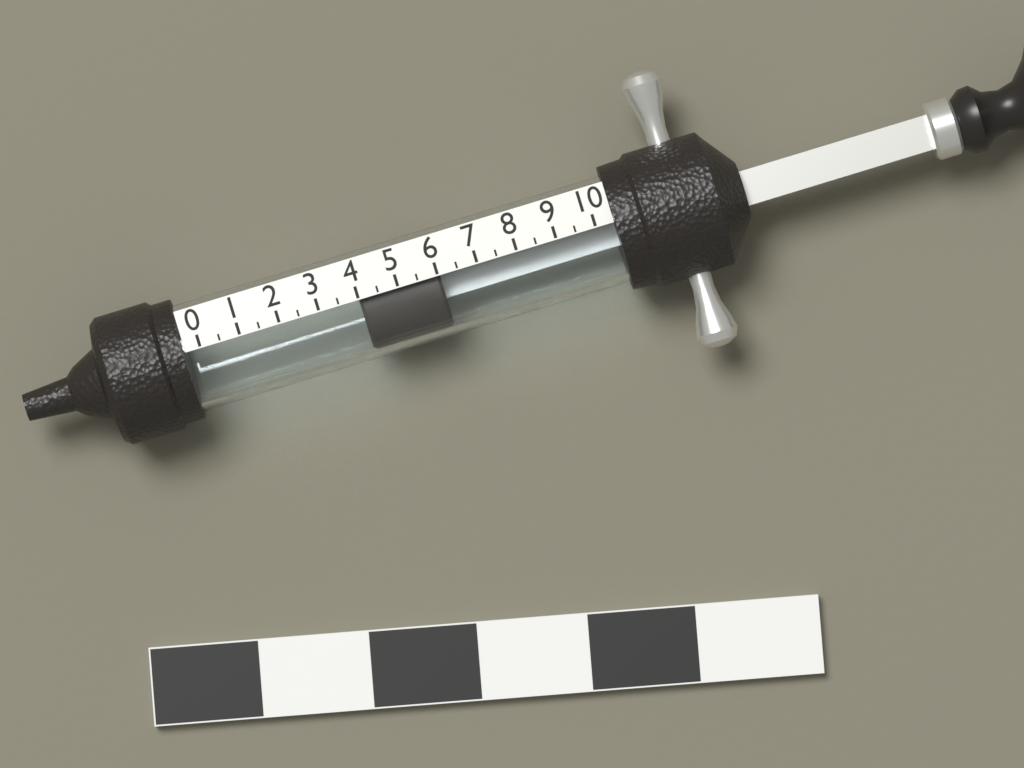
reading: 4.0 (no unit)
